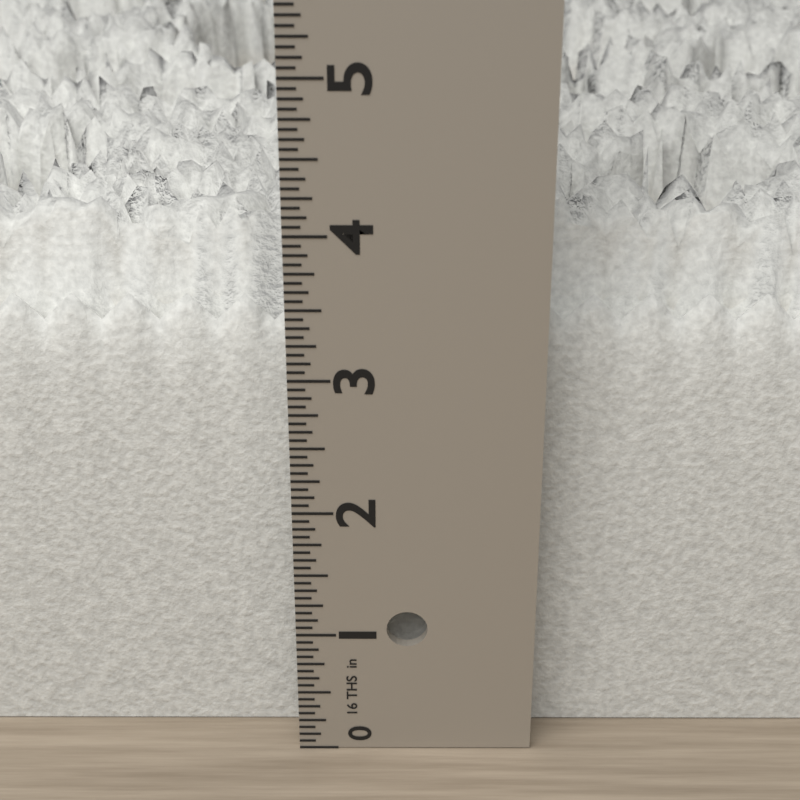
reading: 3.9375 in
